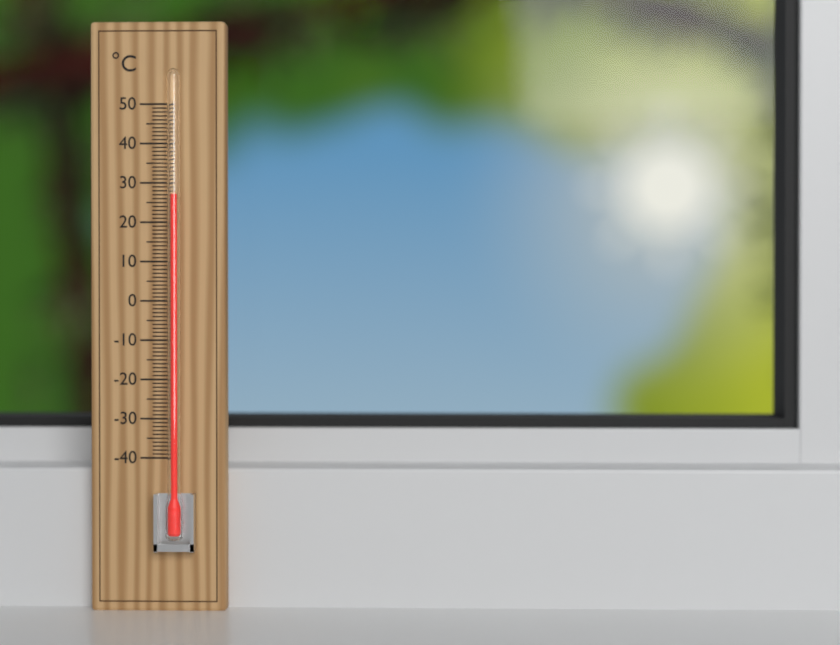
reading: 27 °C
